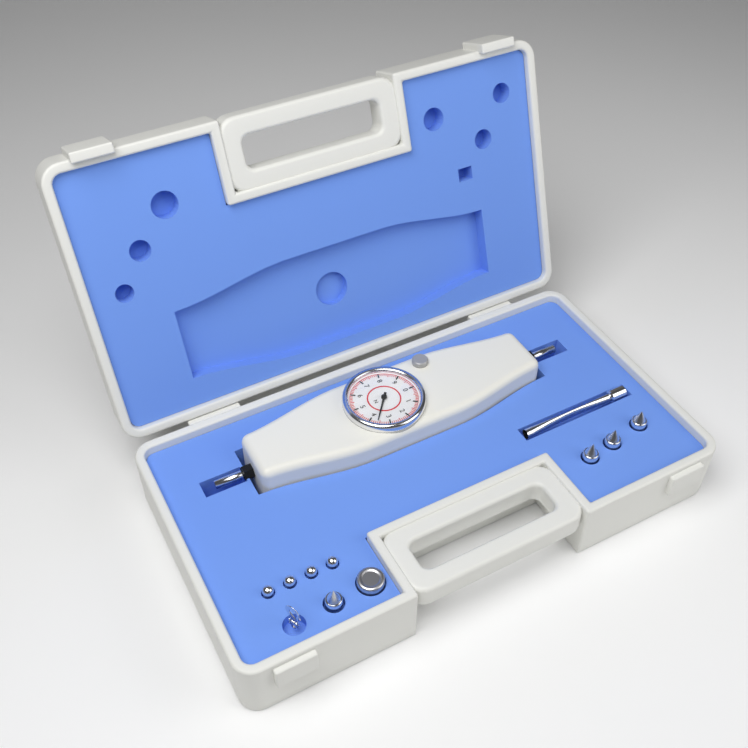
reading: 3.6 N
